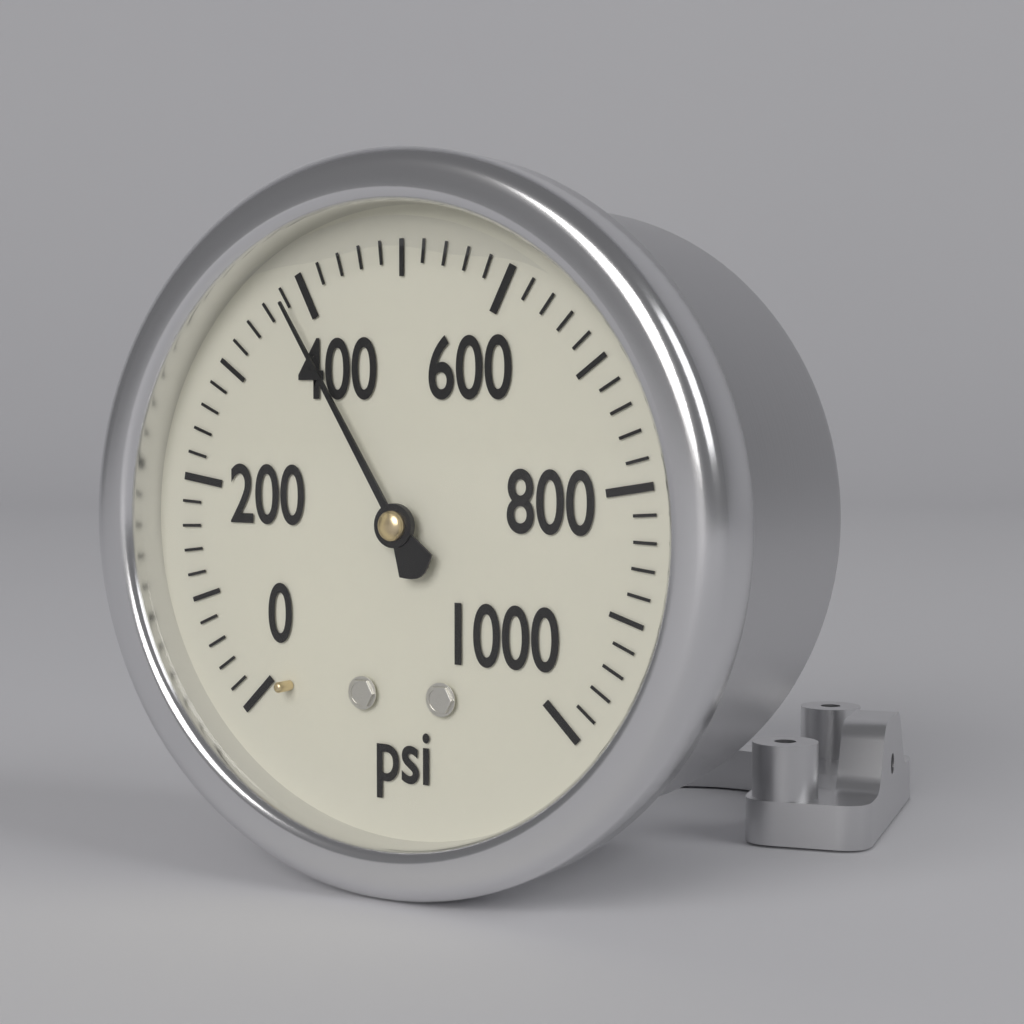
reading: 380 psi
